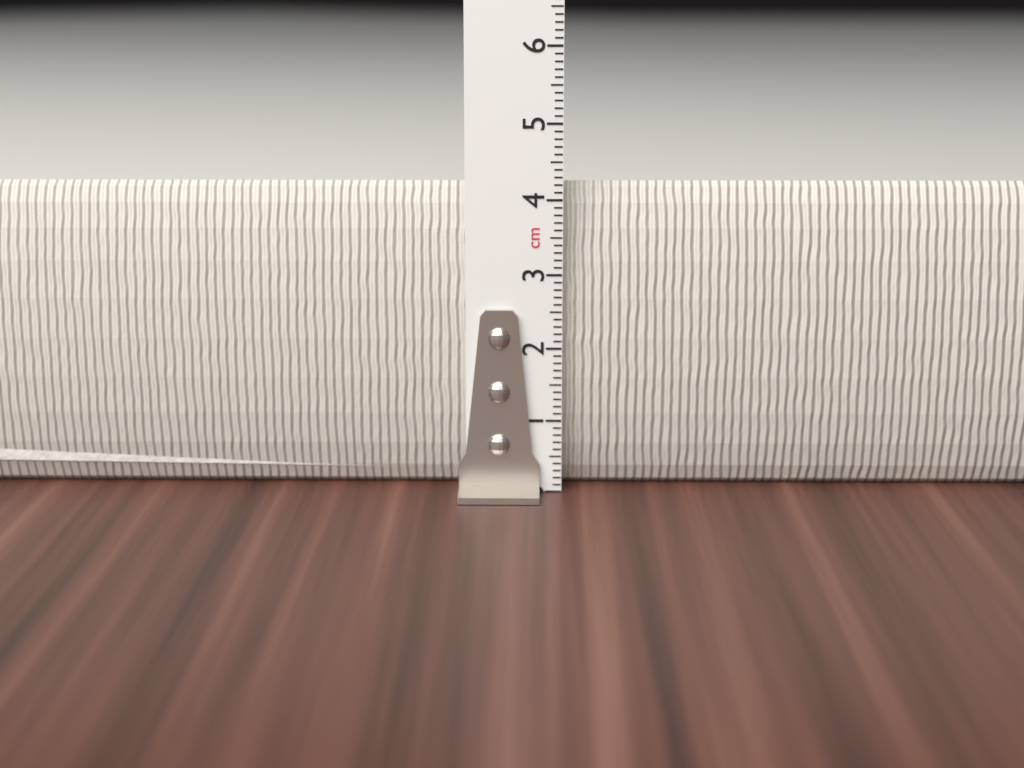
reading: 4.2 cm
